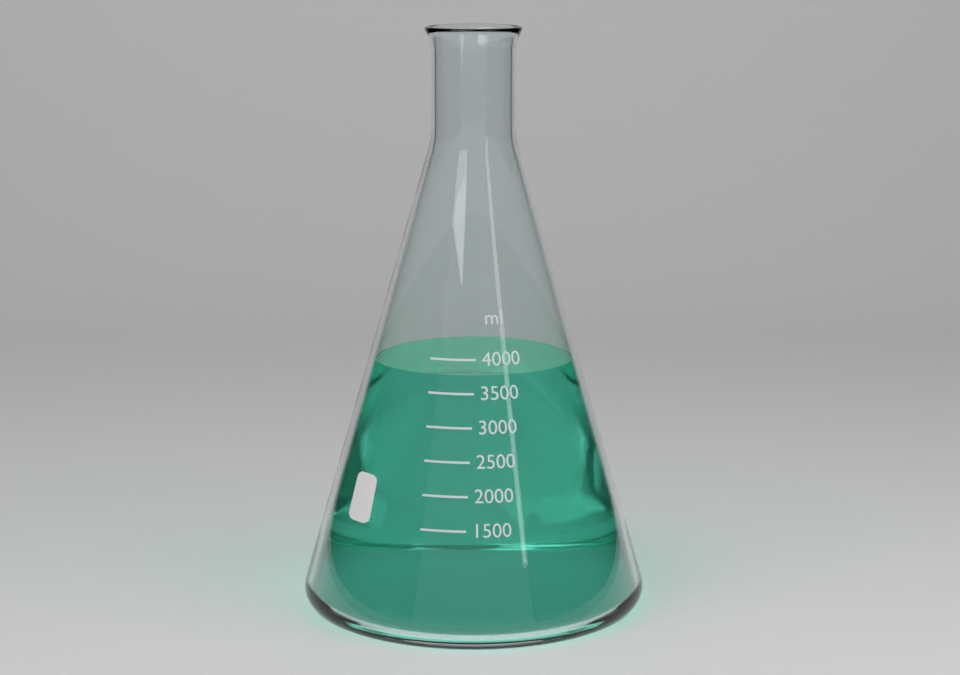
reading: 3750 ml
